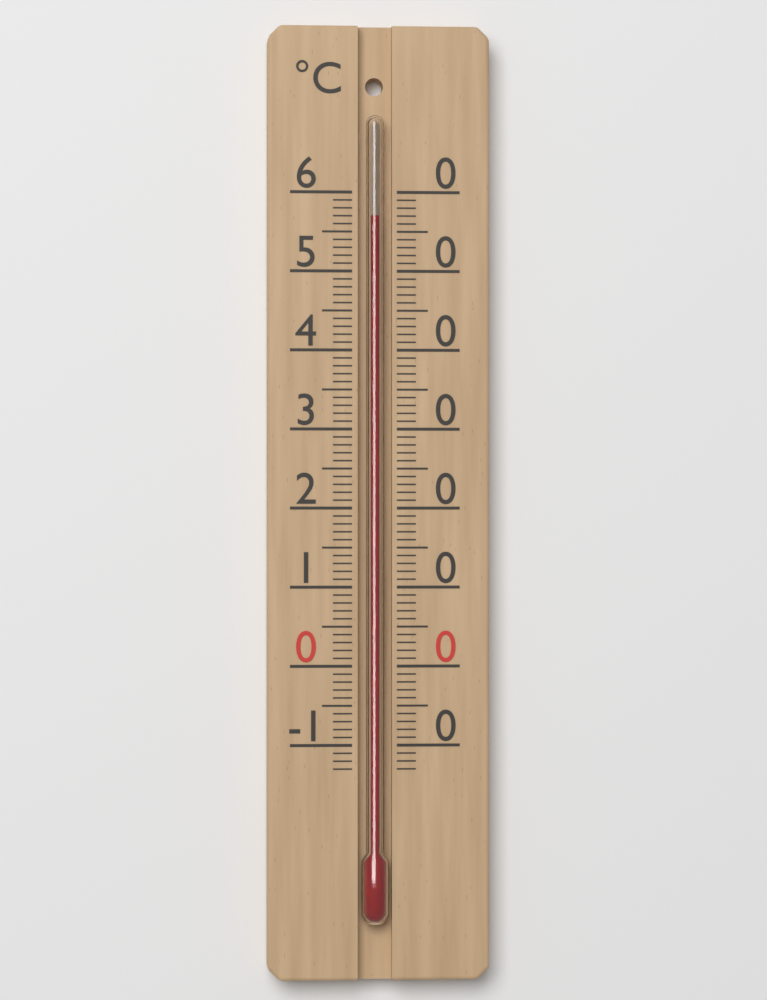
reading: 57 °C
